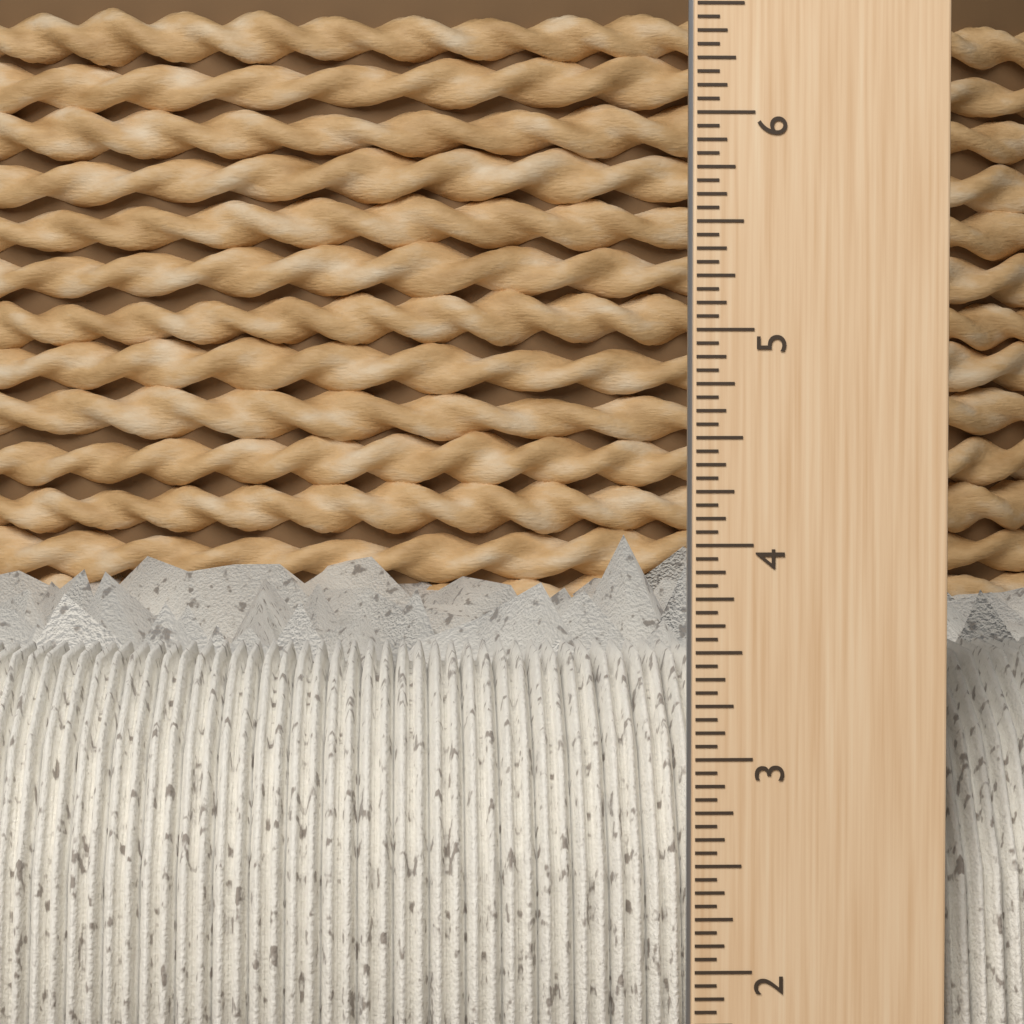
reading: 3.6250 inch
